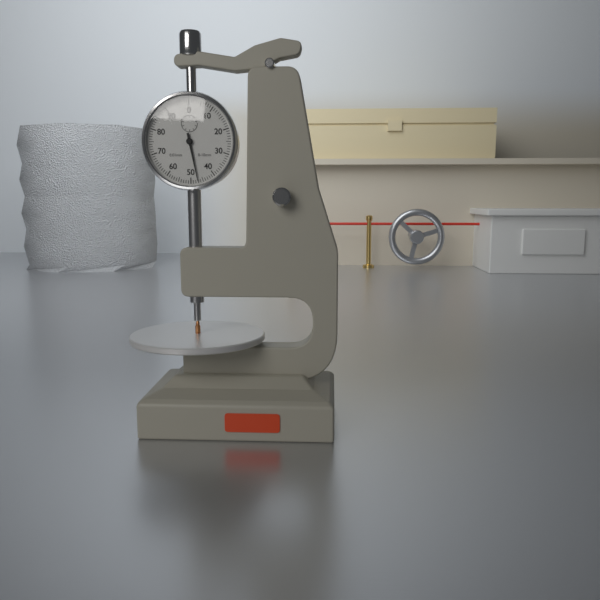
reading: 0.47 mm
